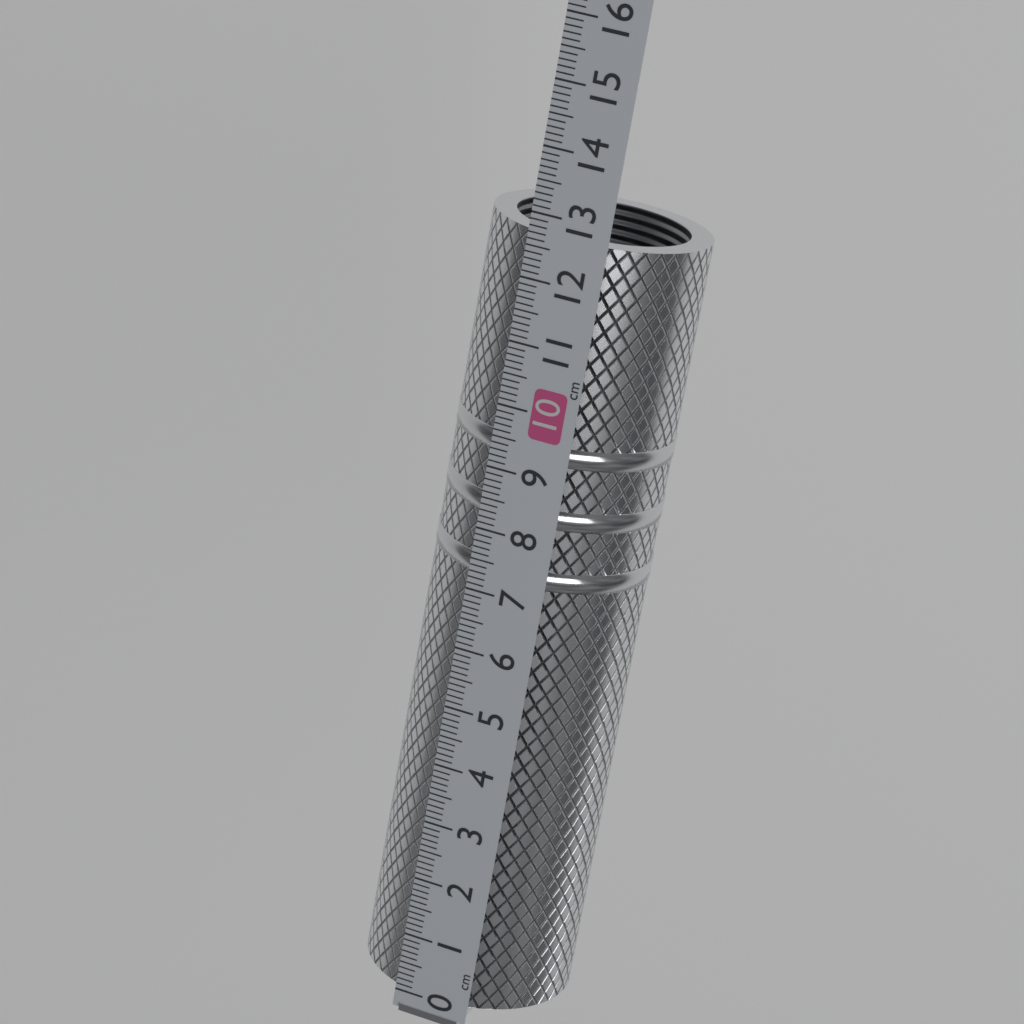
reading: 12.7 cm
